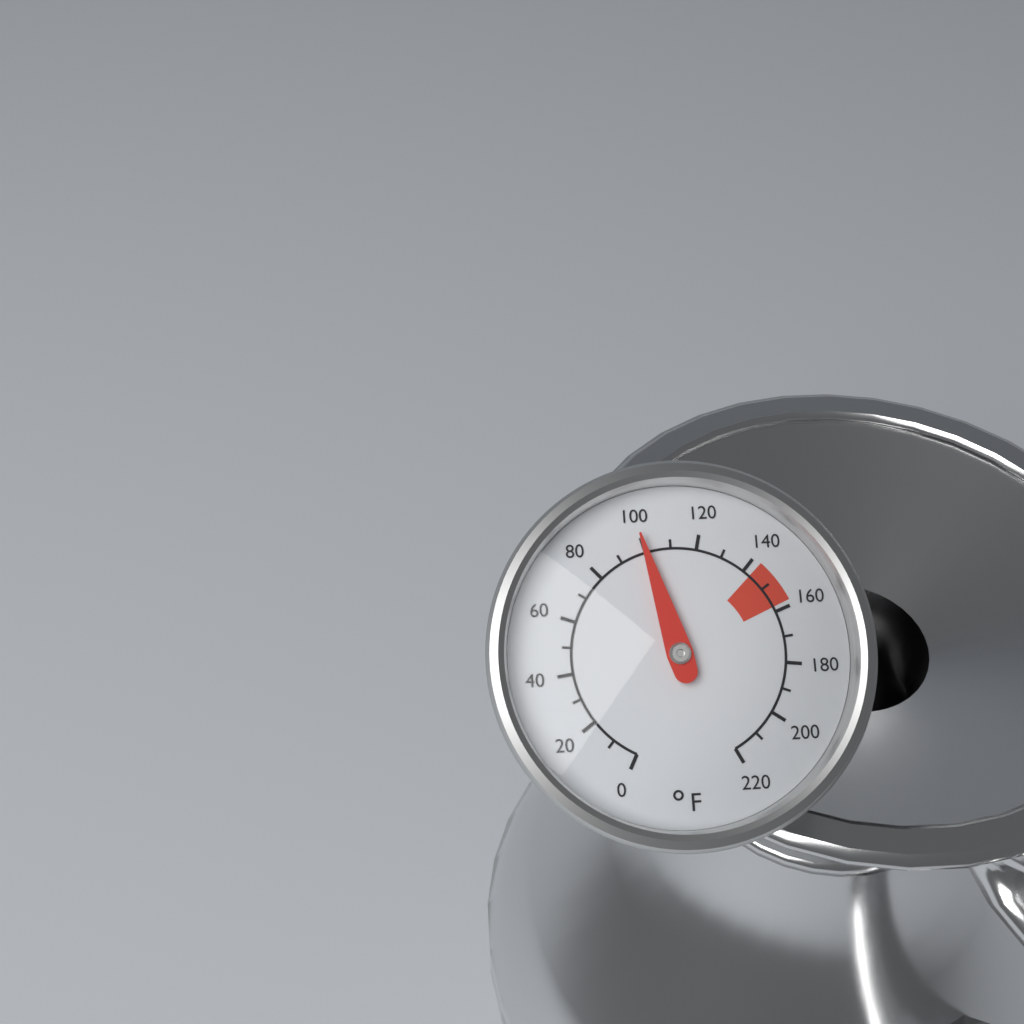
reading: 100 °F
